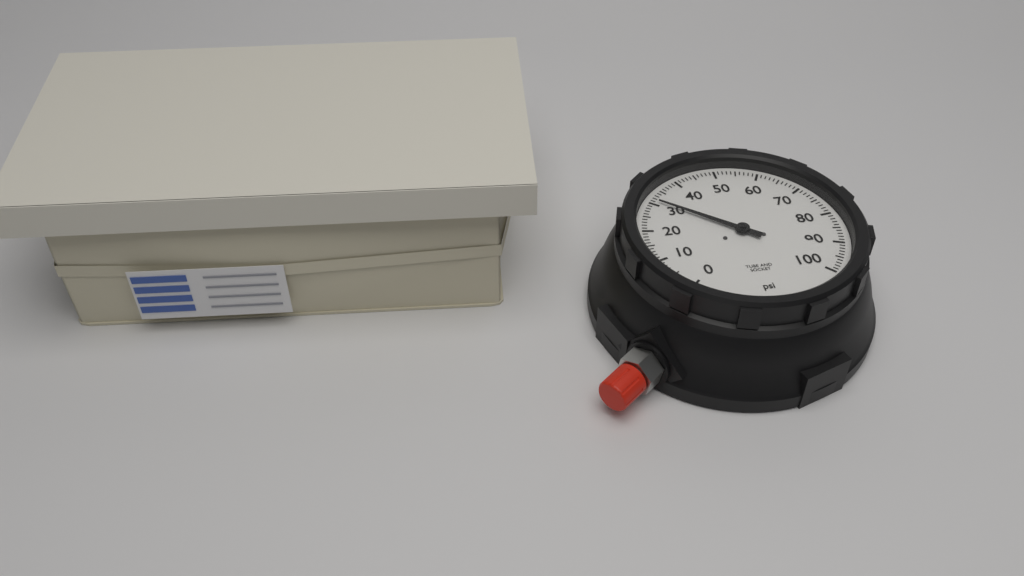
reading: 31 psi
